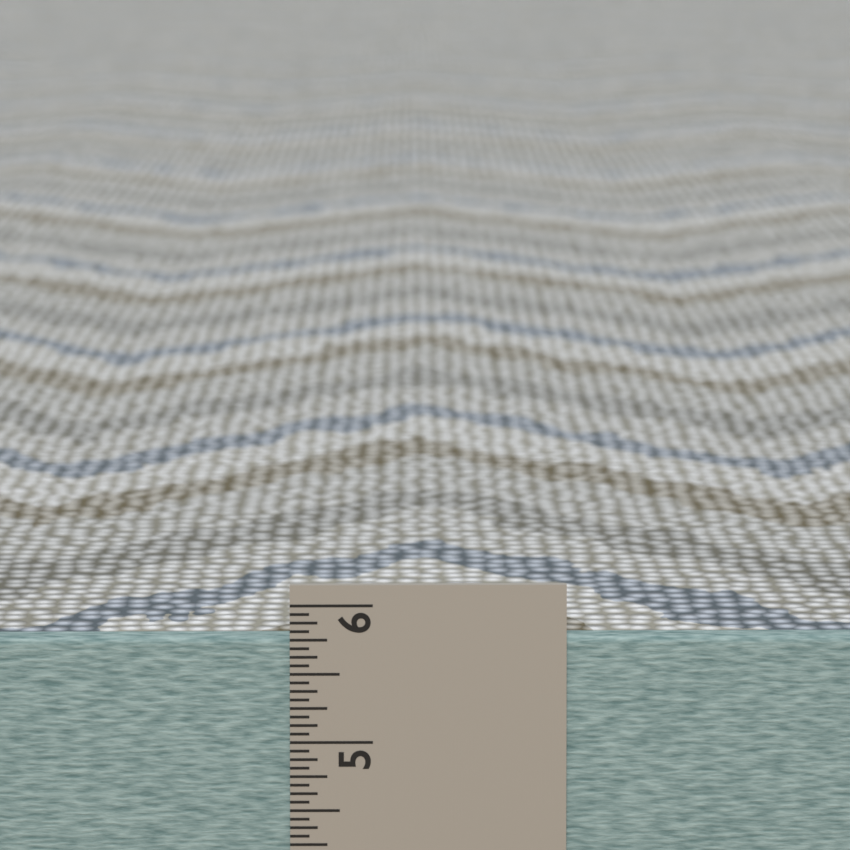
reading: 5.7500 in
